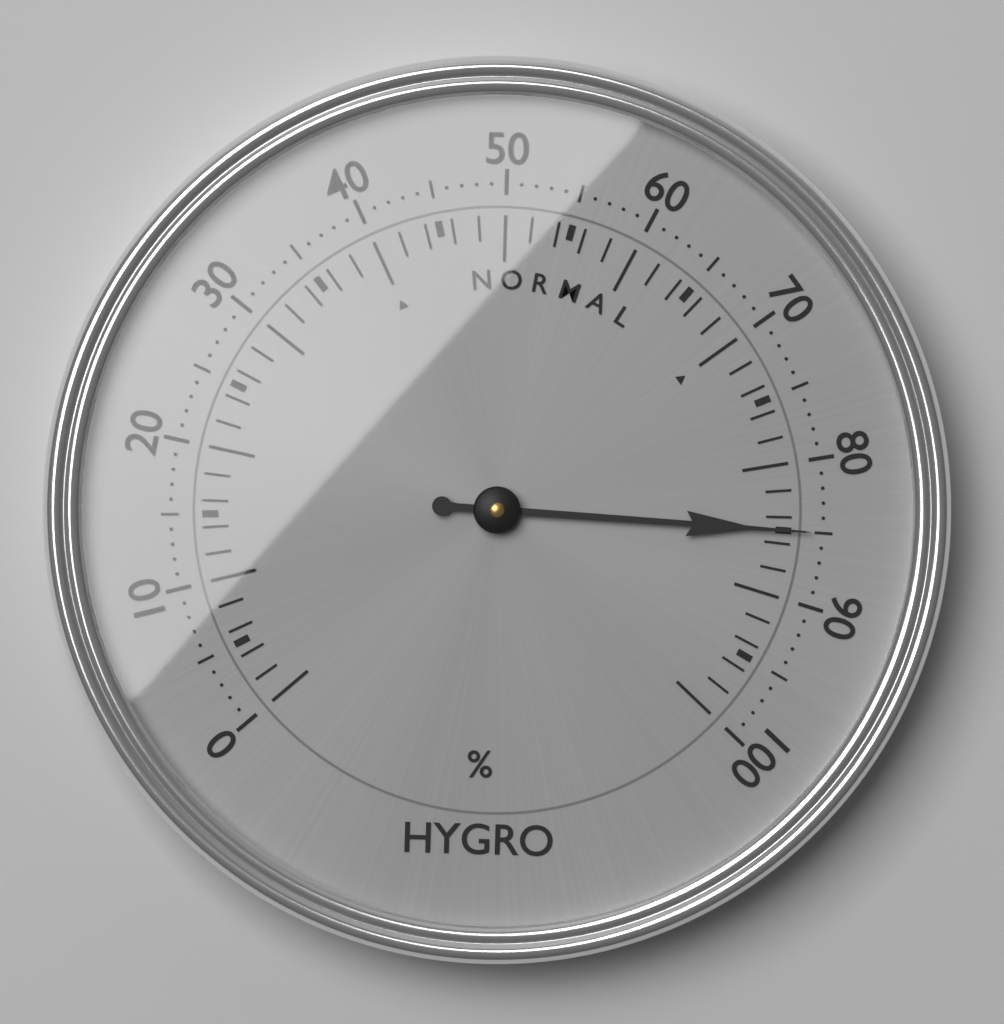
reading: 85 %
